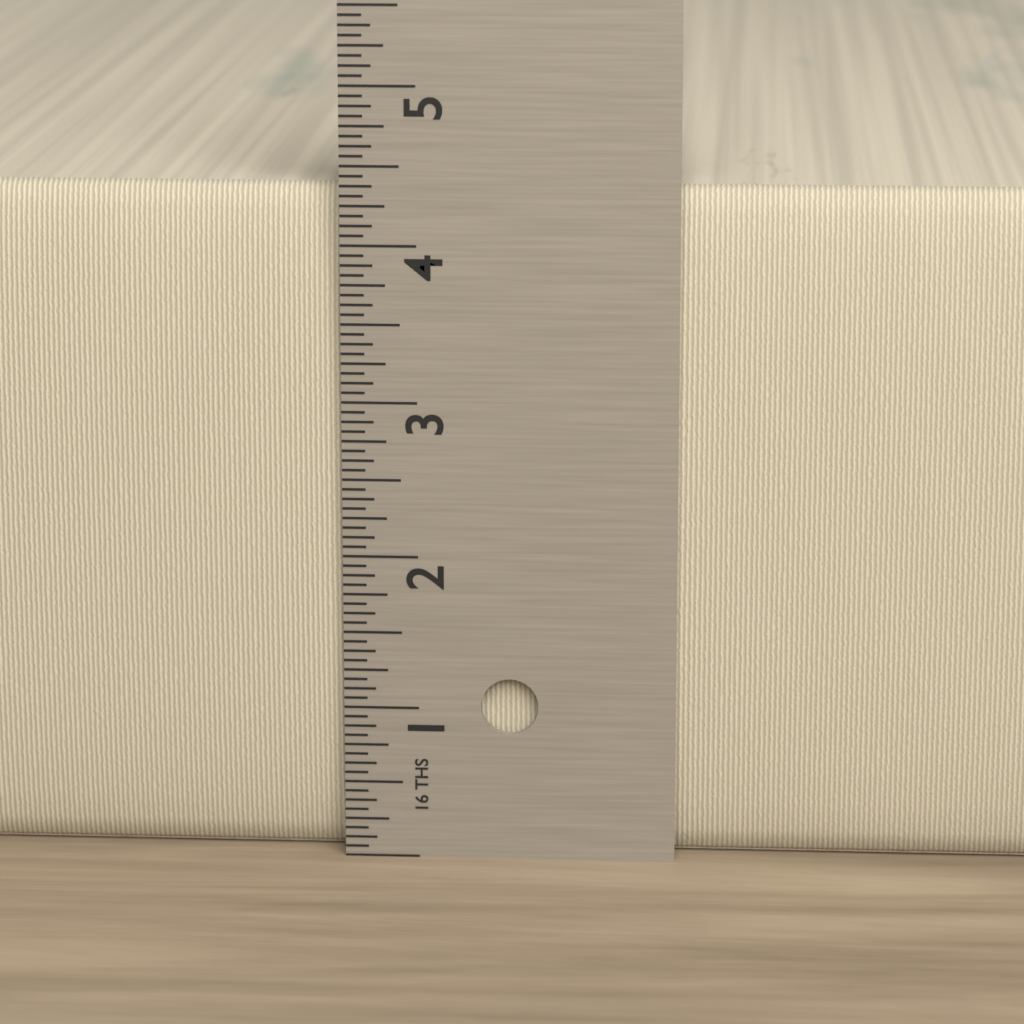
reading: 4.3750 in
